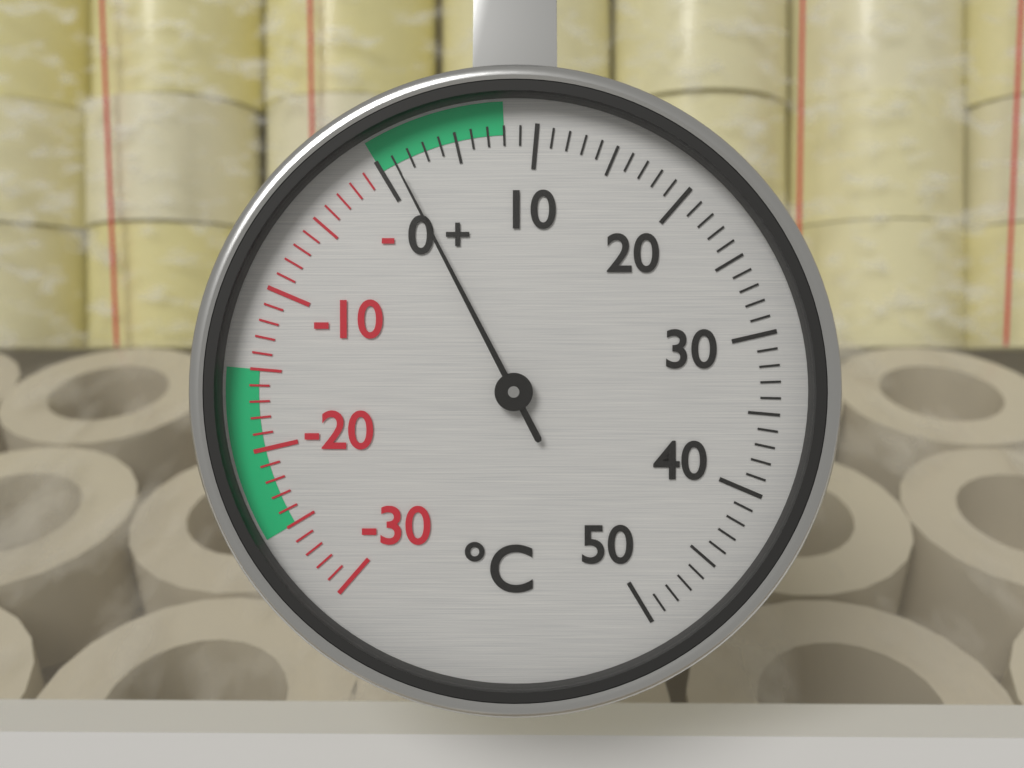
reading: 1 °C
